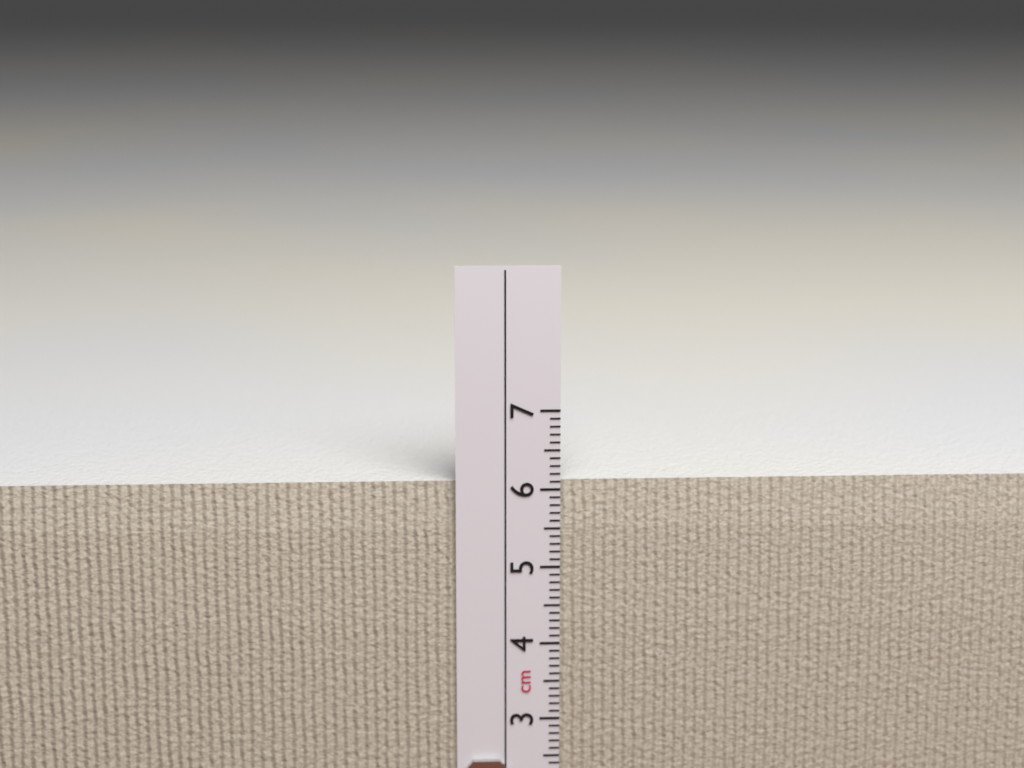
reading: 6.1 cm
